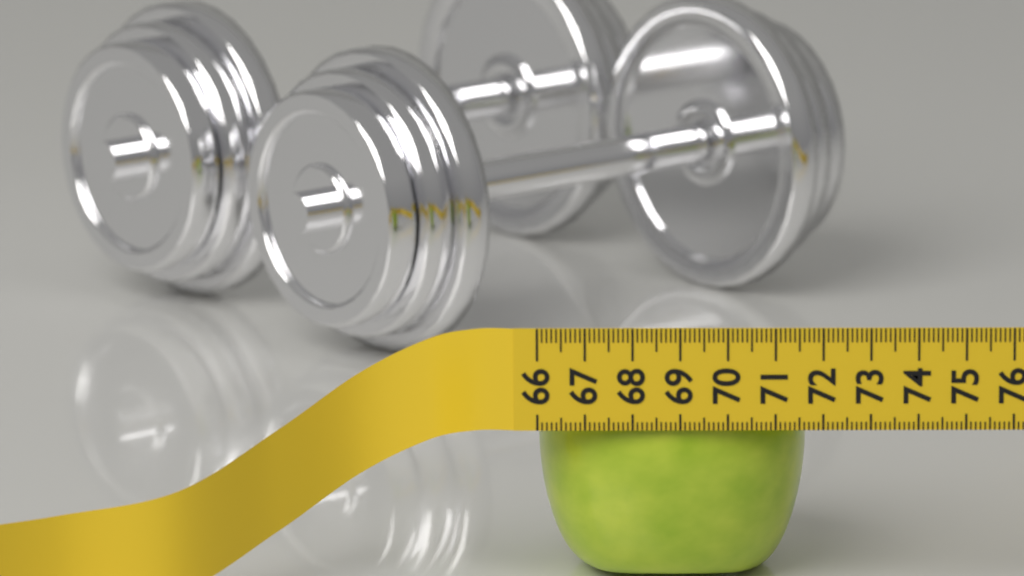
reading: 71.7 (no unit)
